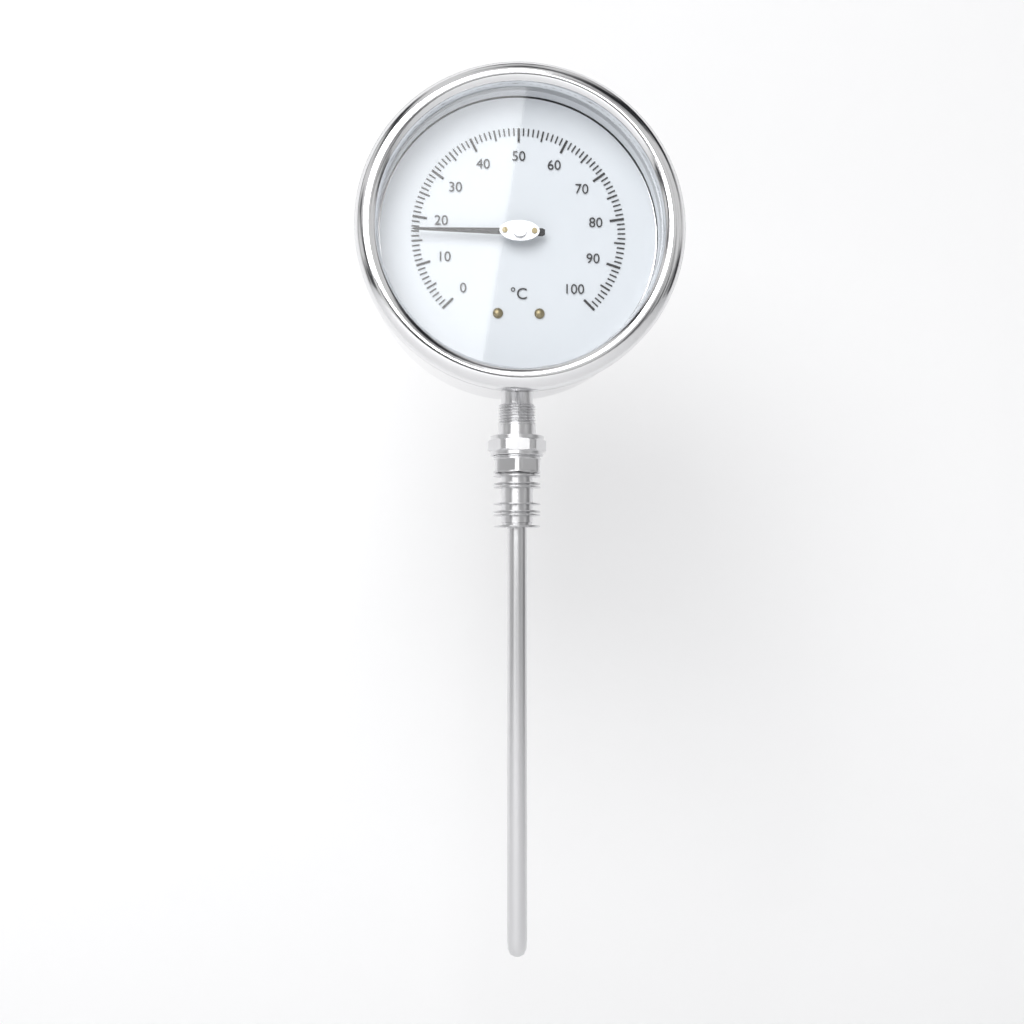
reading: 17 °C
